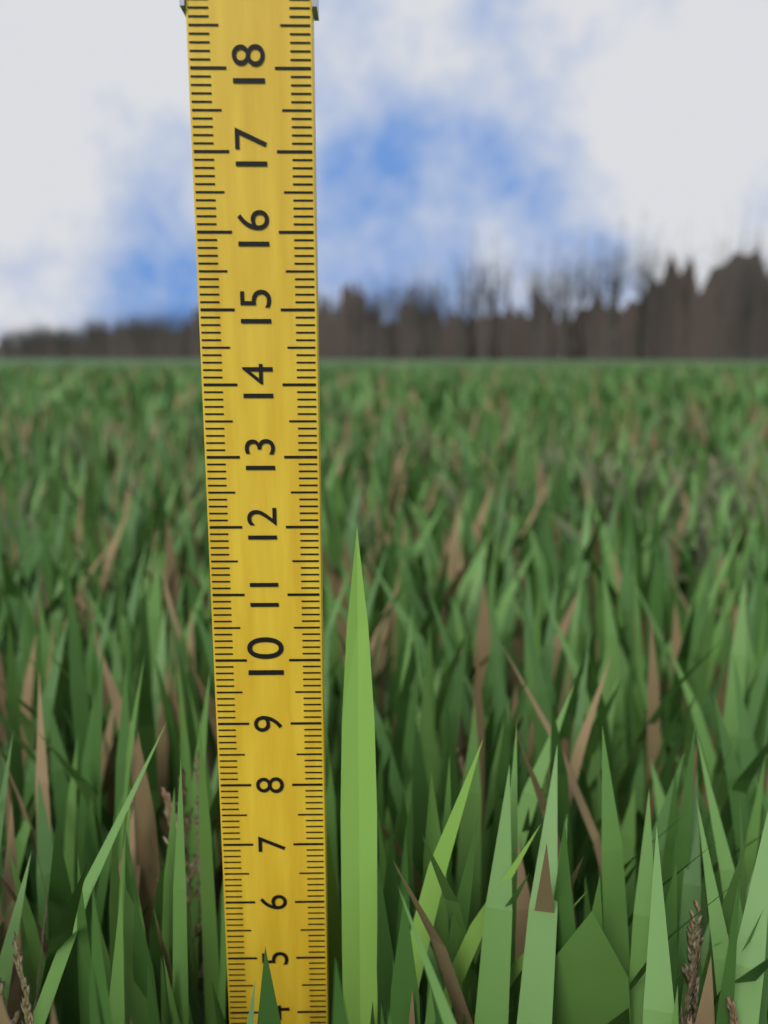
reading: 12.0 (no unit)
